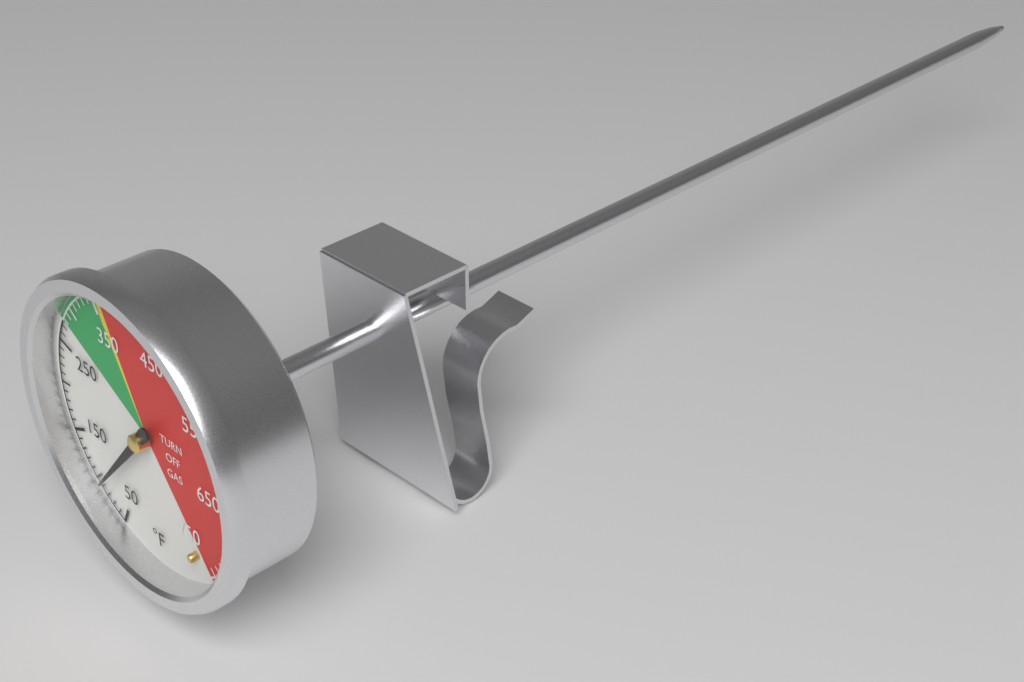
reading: 90 °F
